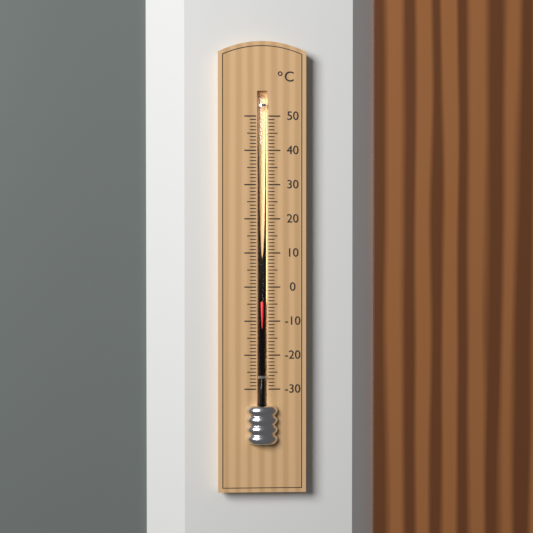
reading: -4 °C
